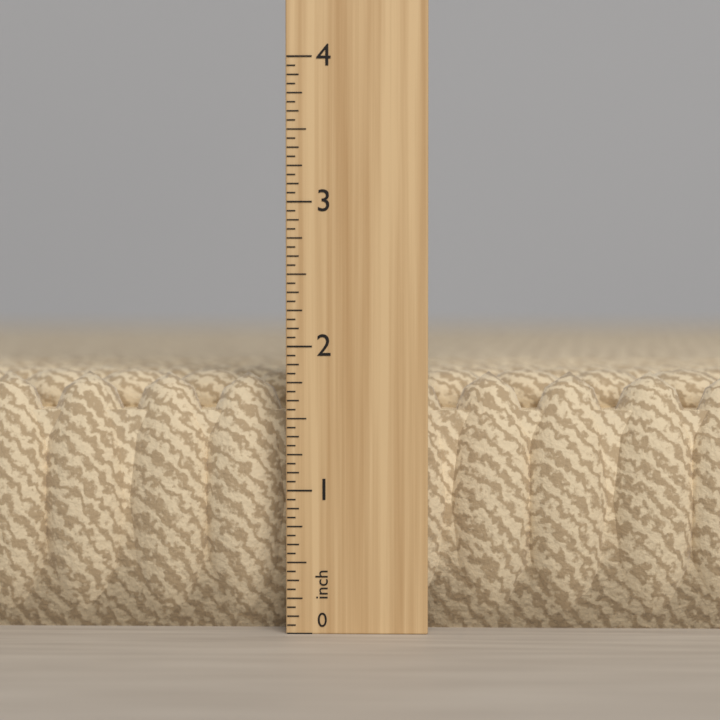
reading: 1.8125 in
